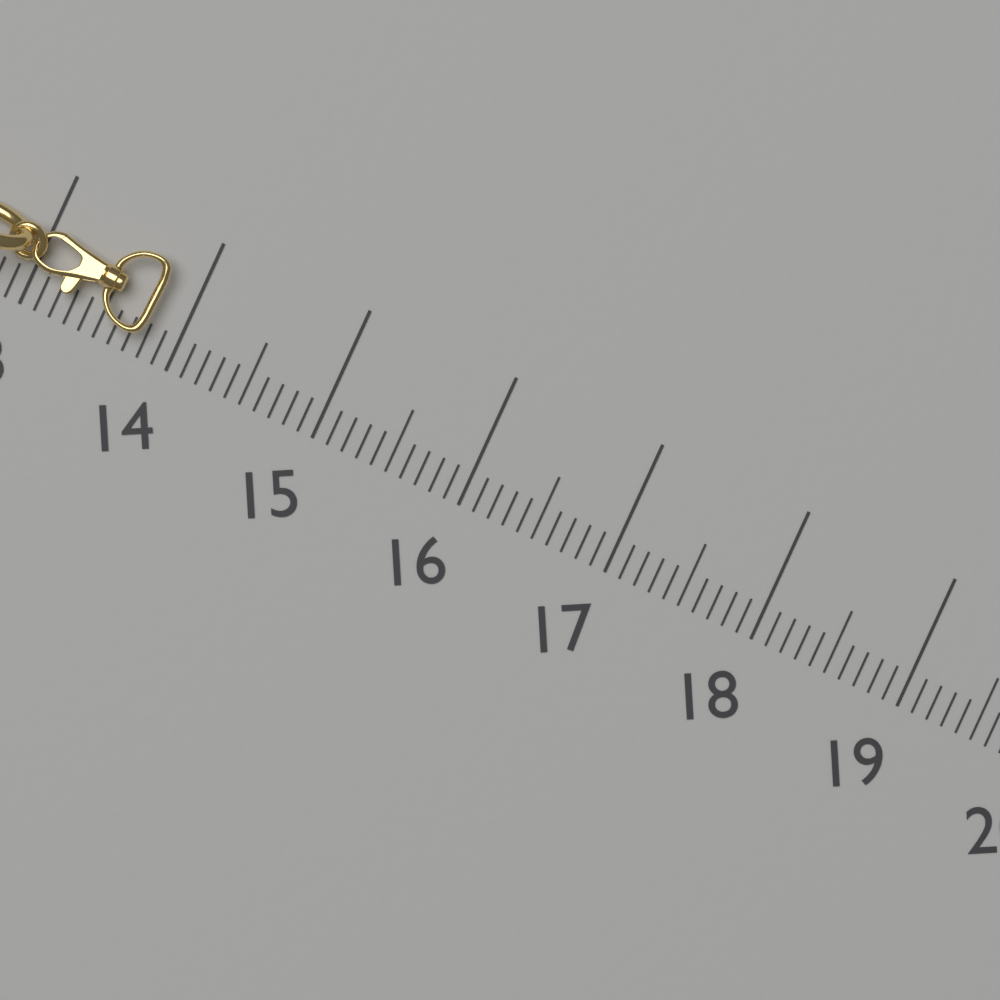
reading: 13.8 (no unit)
